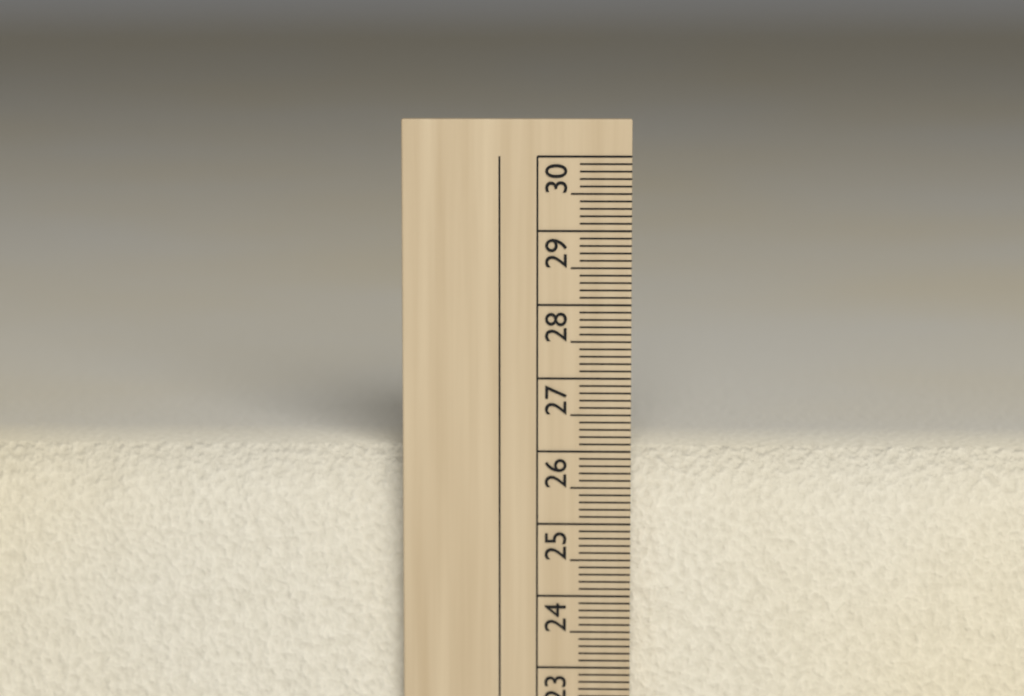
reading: 26.0 cm
